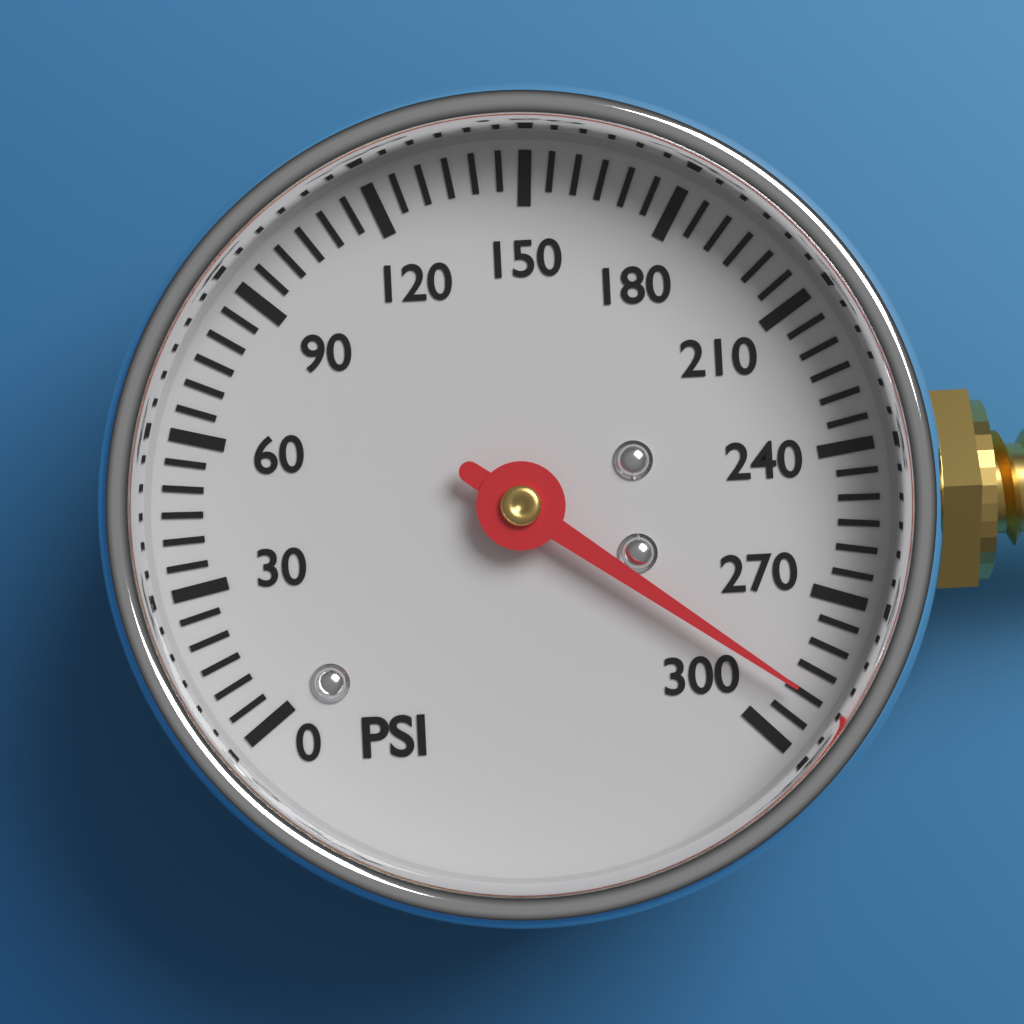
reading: 290 psi
